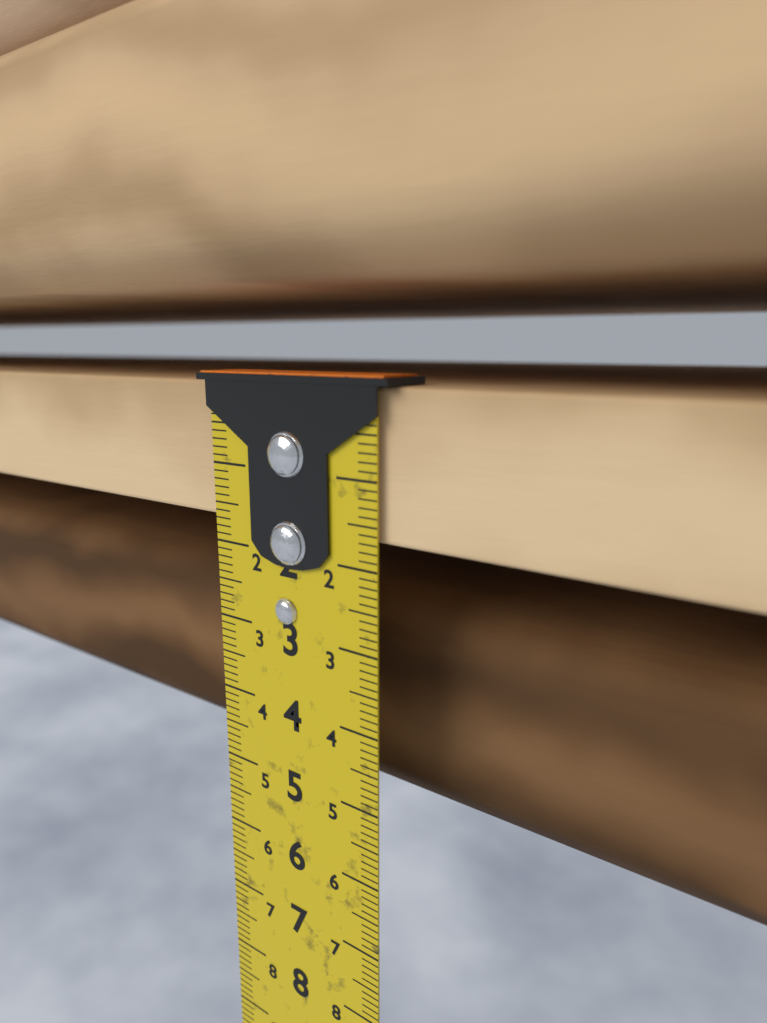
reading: 1.7 cm
